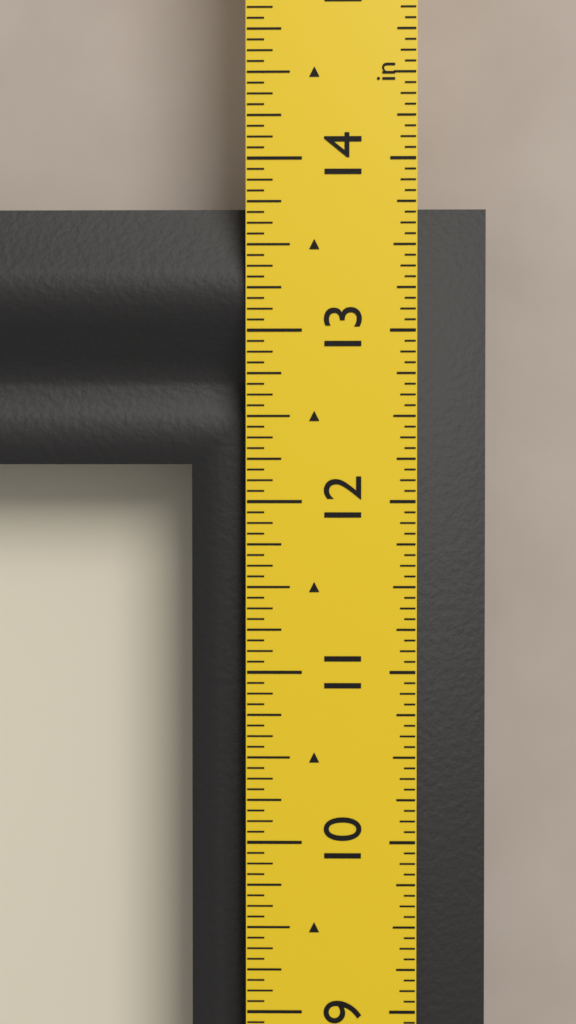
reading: 13.7500 in
